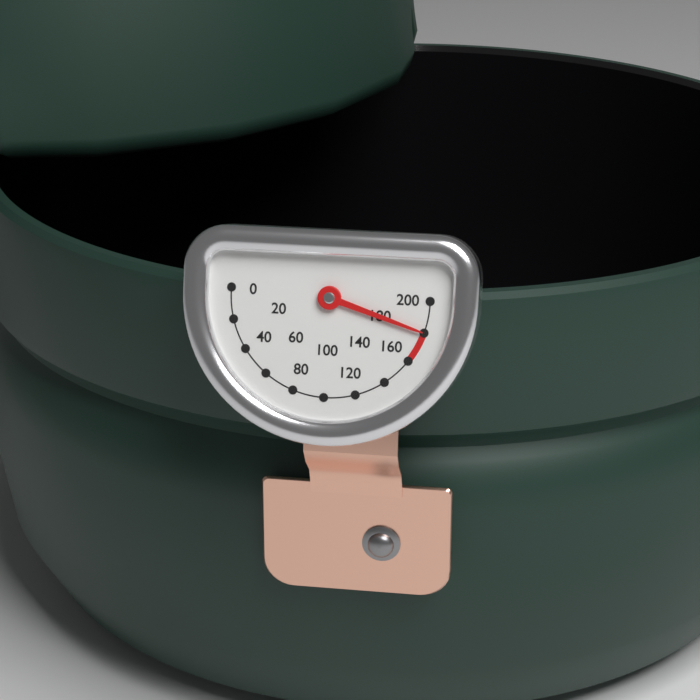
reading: 180 (no unit)
